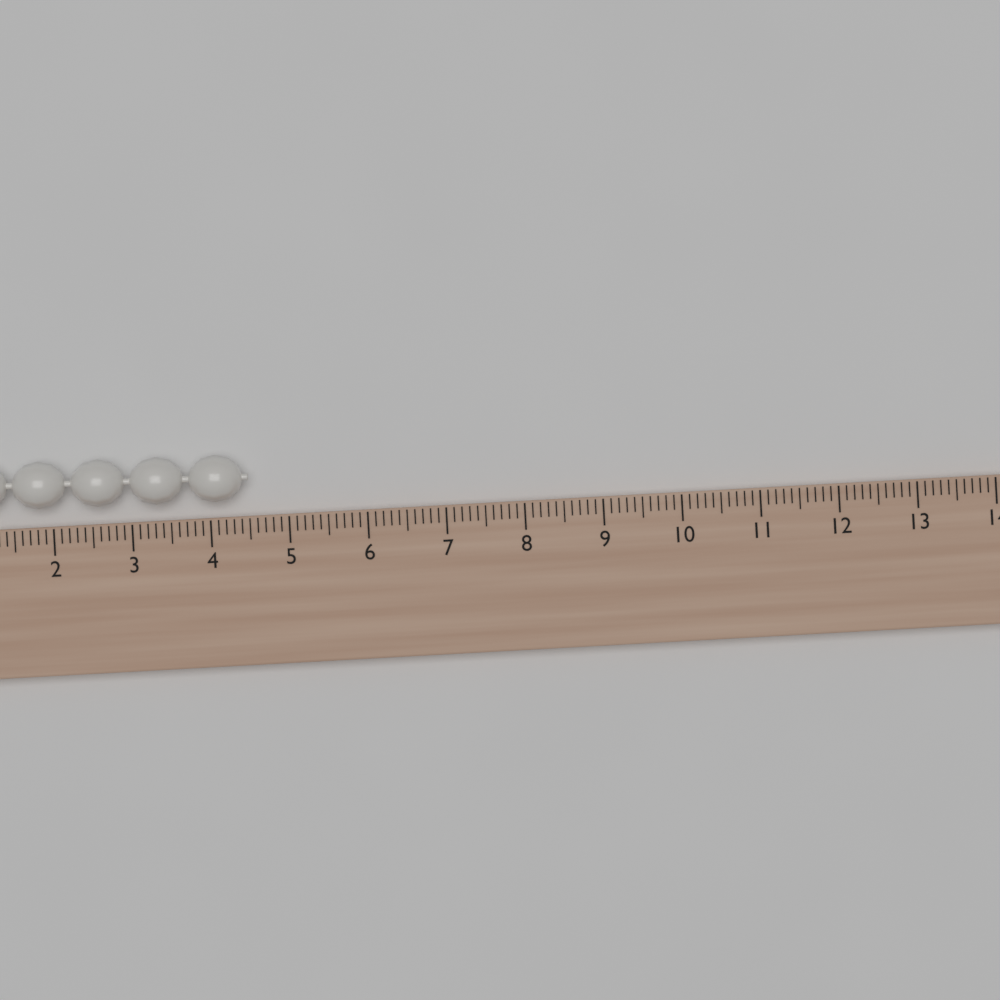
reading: 4.5 (no unit)
